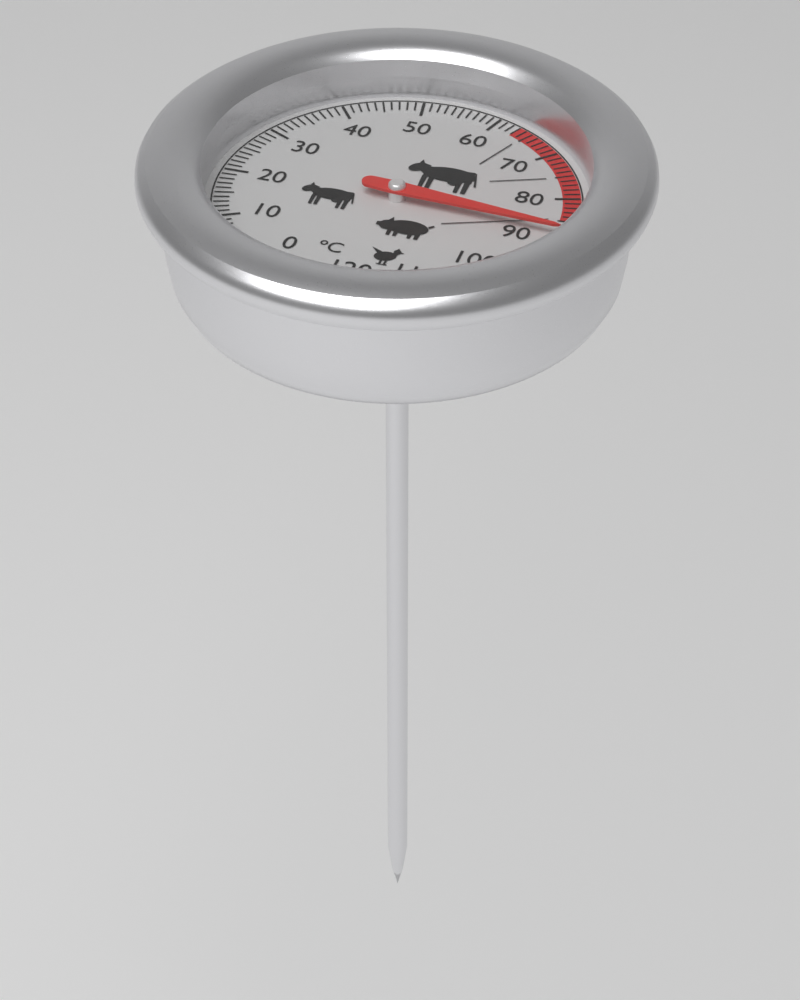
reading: 88 °C
